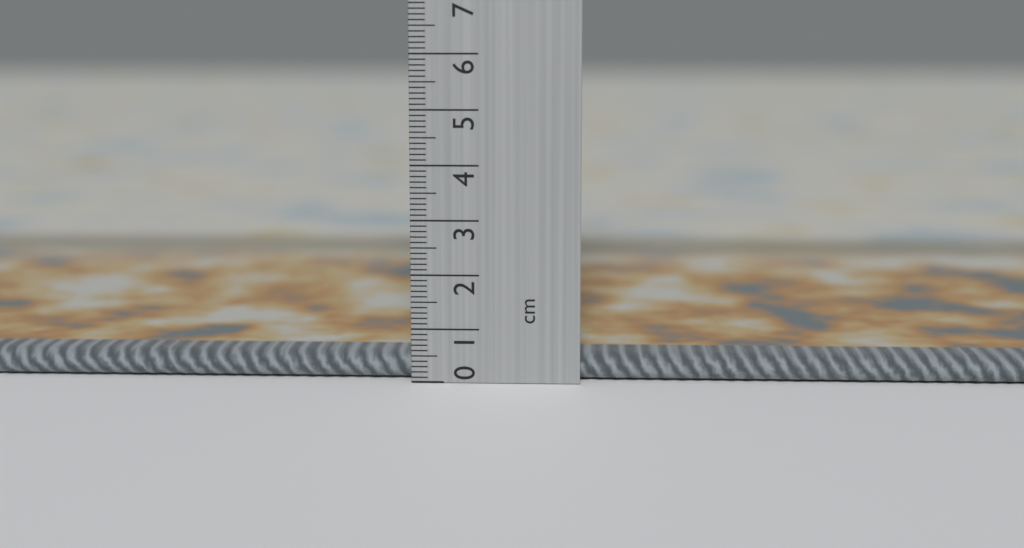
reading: 0.5 cm
